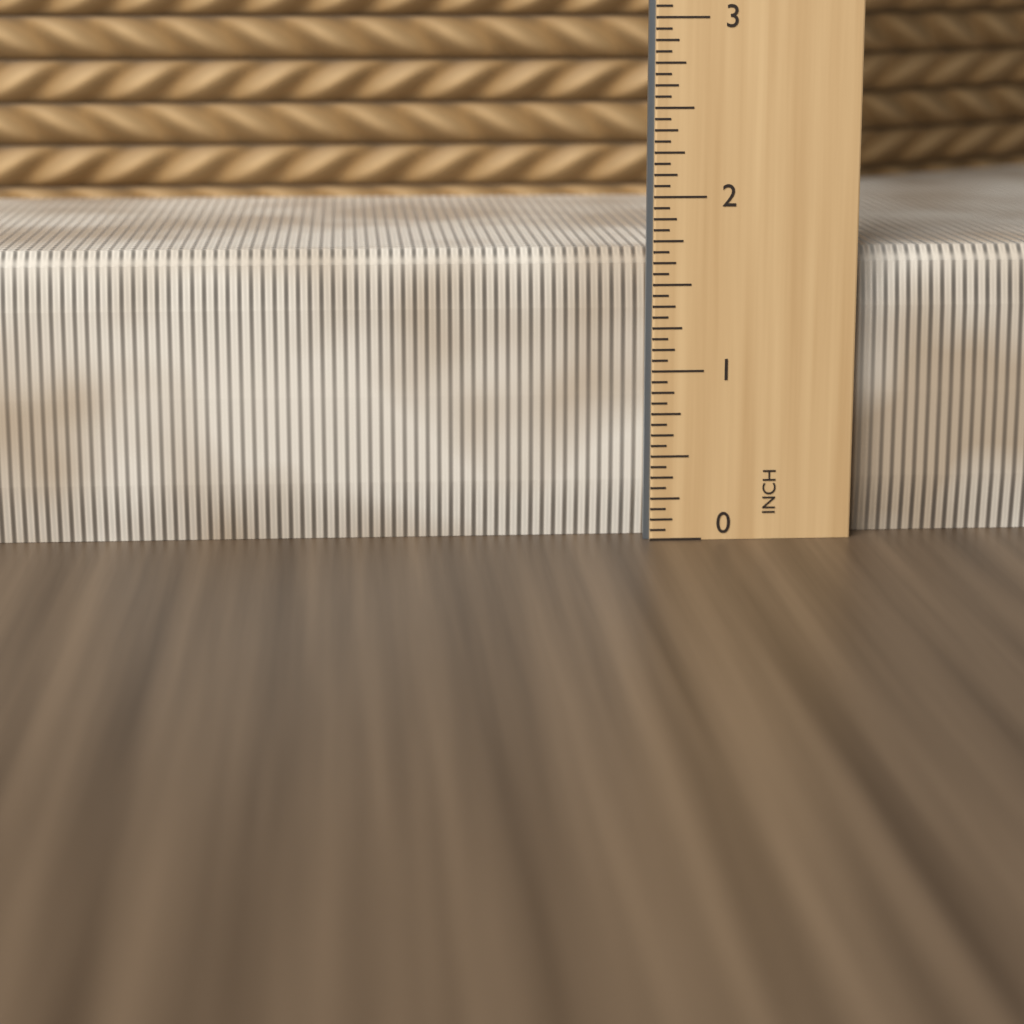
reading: 1.6875 in
